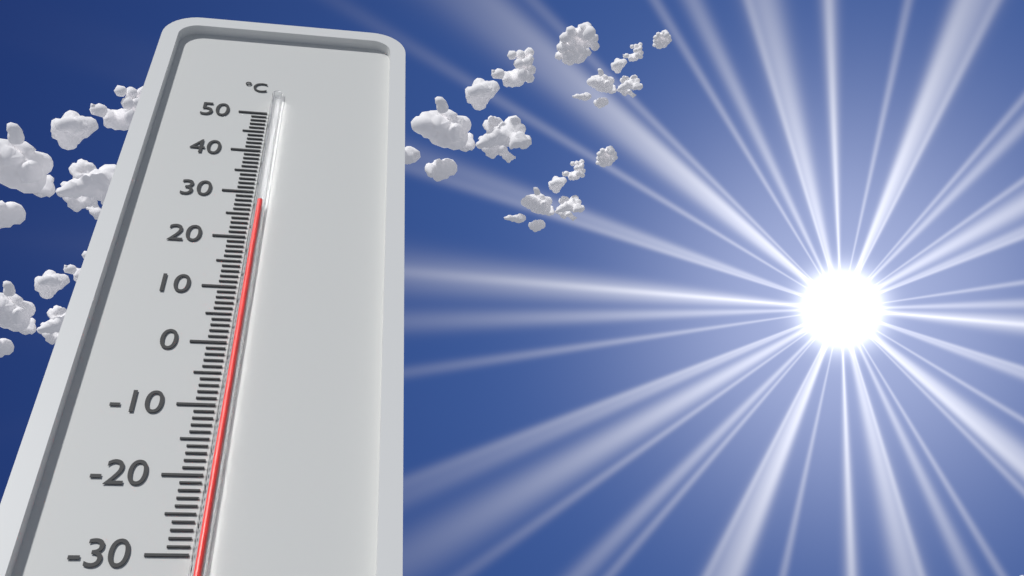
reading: 27 °C
